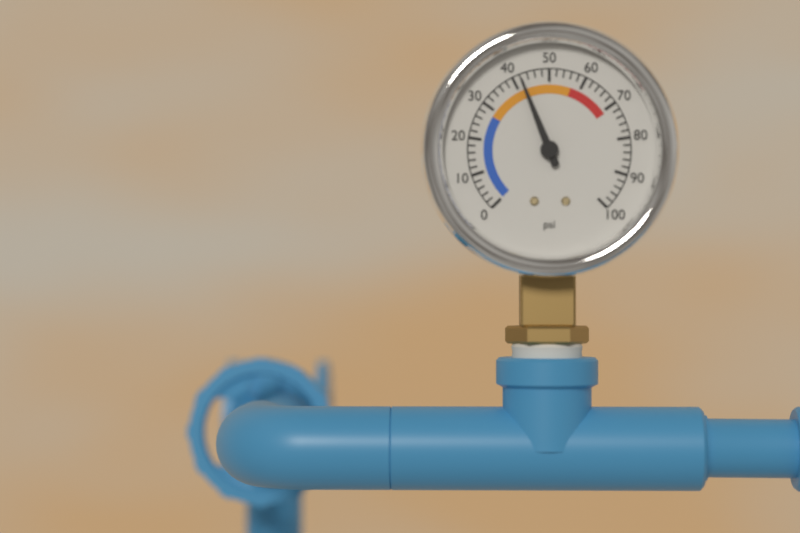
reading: 42 psi
